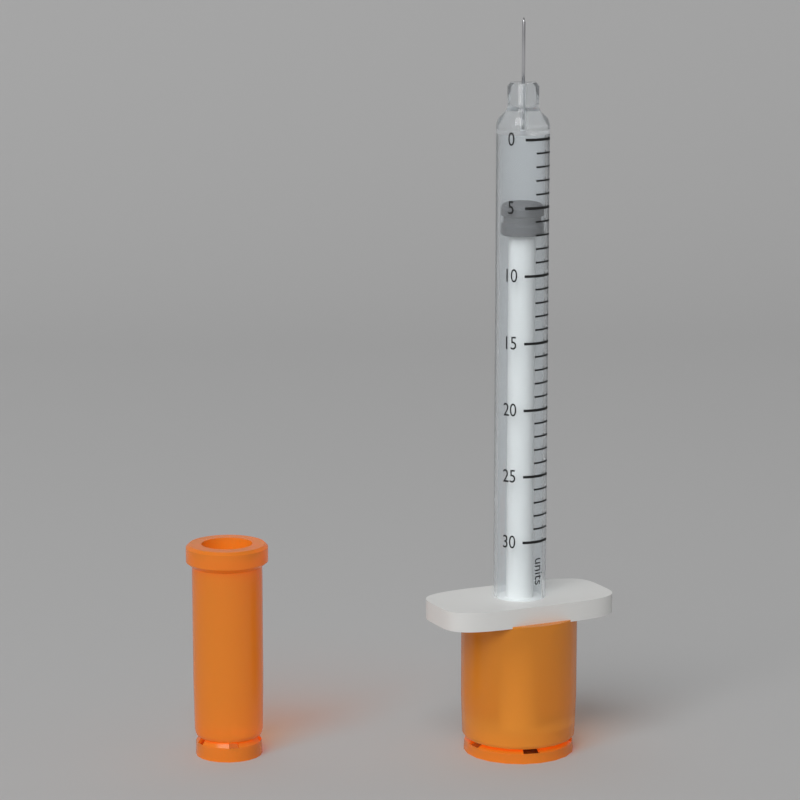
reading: 5 units
